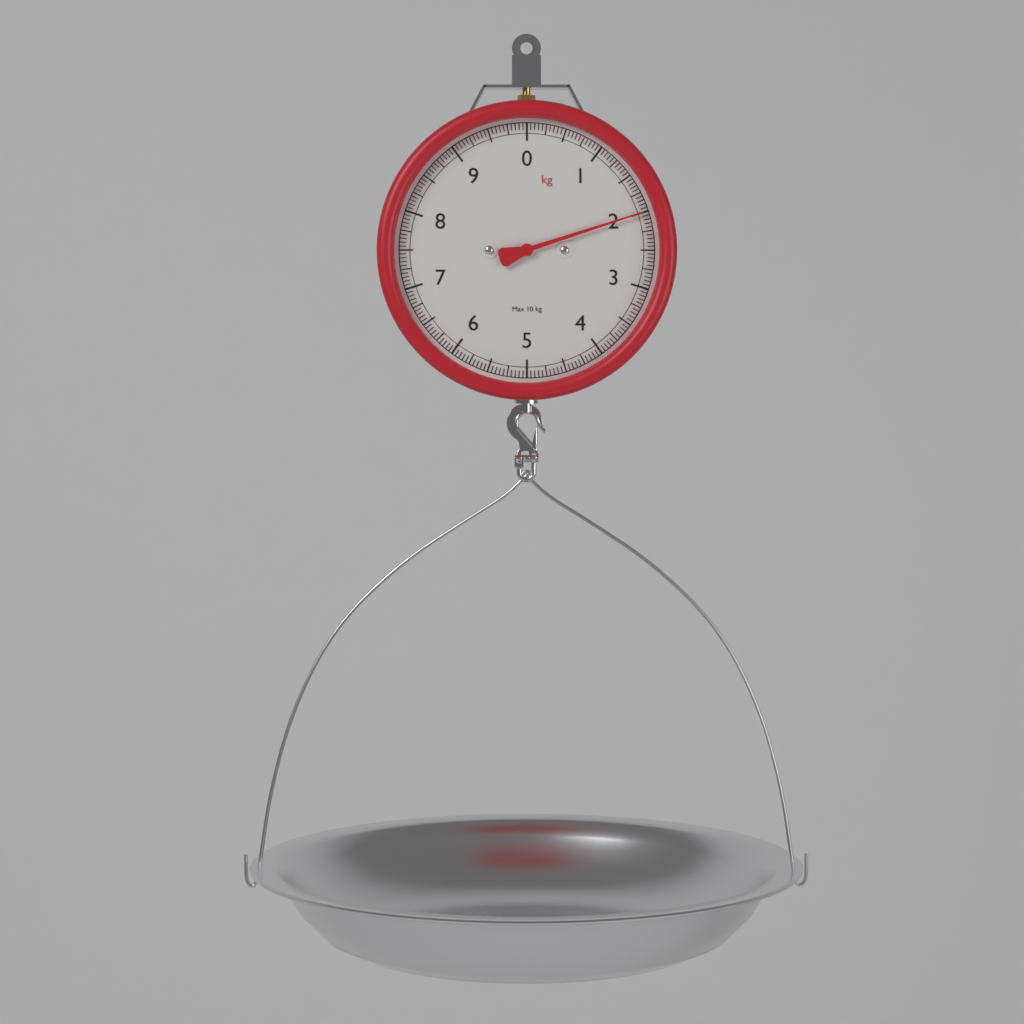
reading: 2.00 kg
